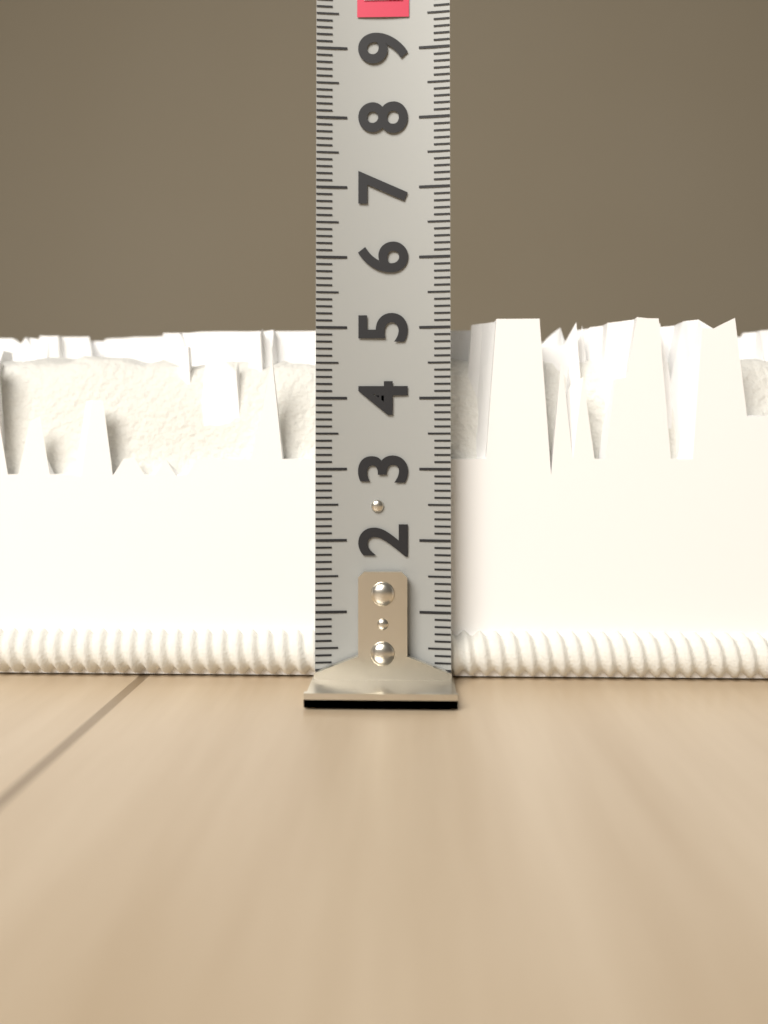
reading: 5.2 (no unit)
